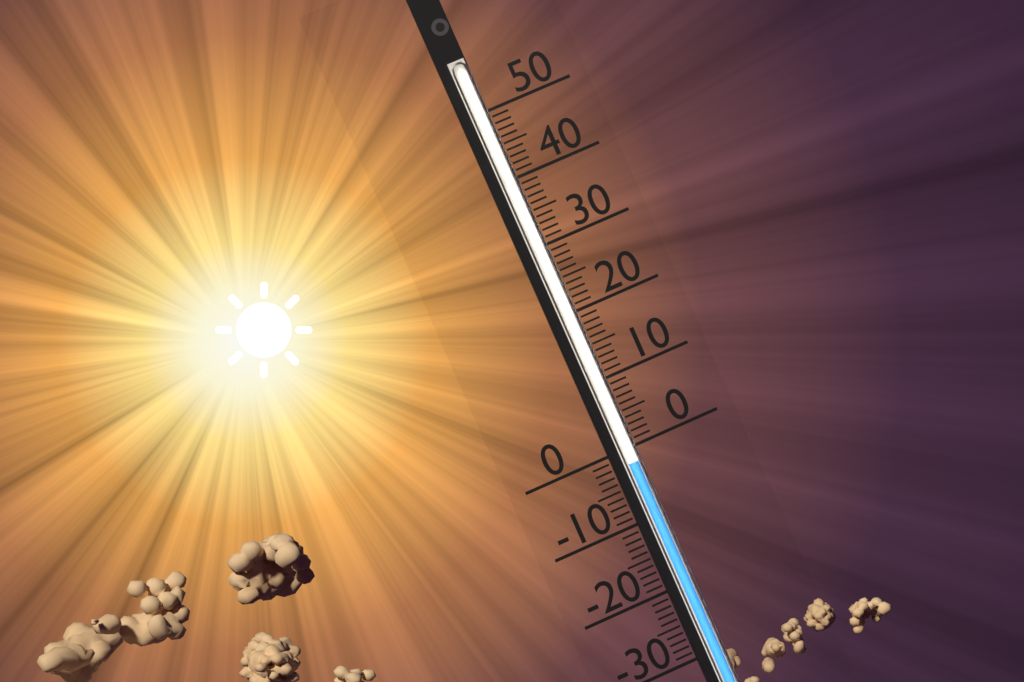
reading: -2 (no unit)
